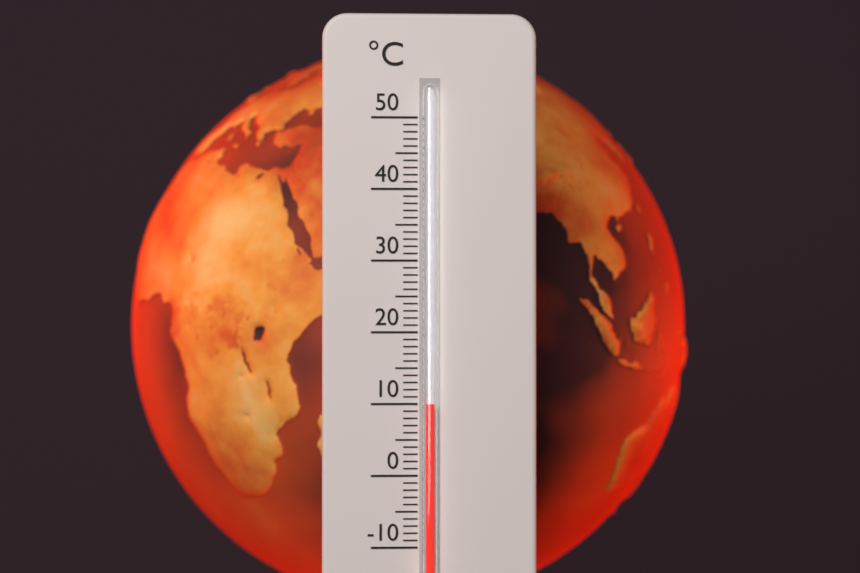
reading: 10 °C
